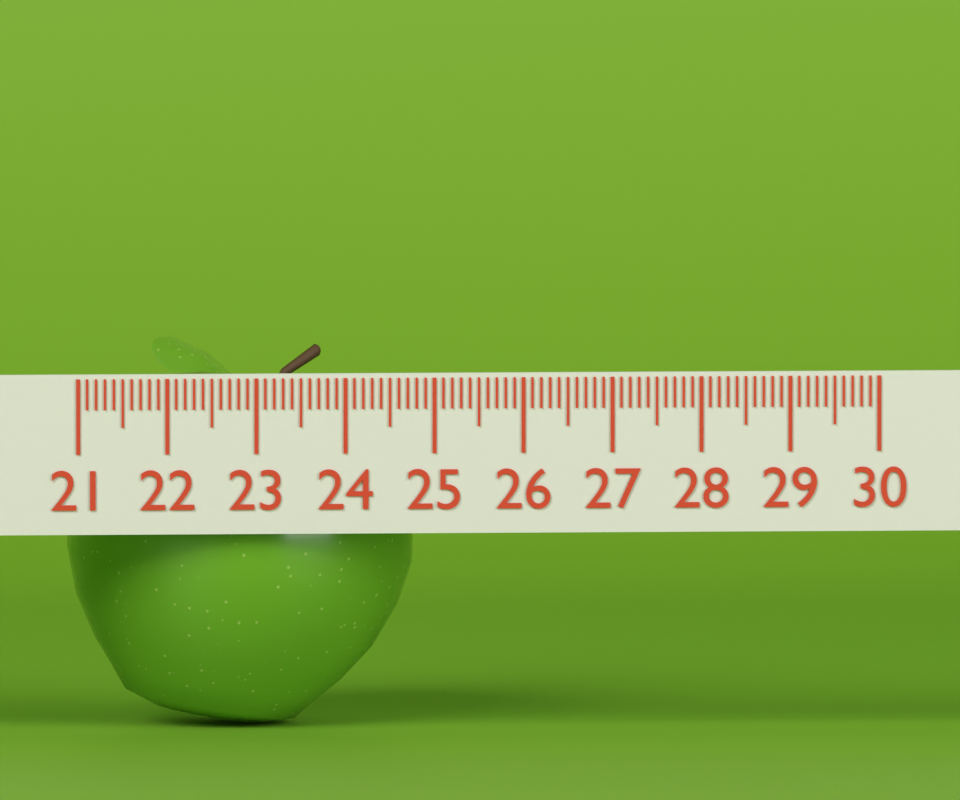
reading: 24.9 (no unit)
